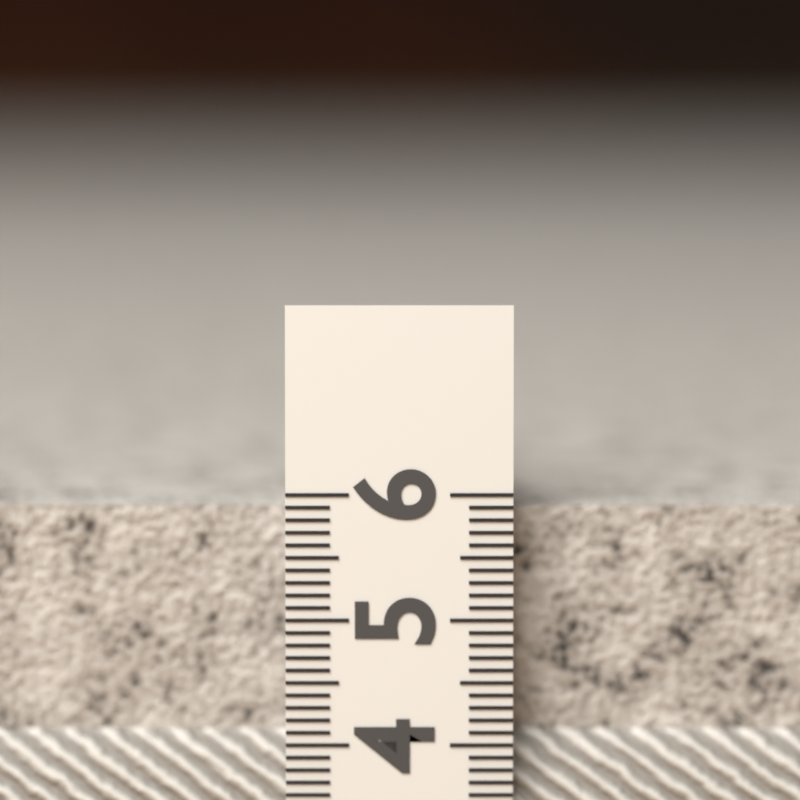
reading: 5.9 (no unit)
